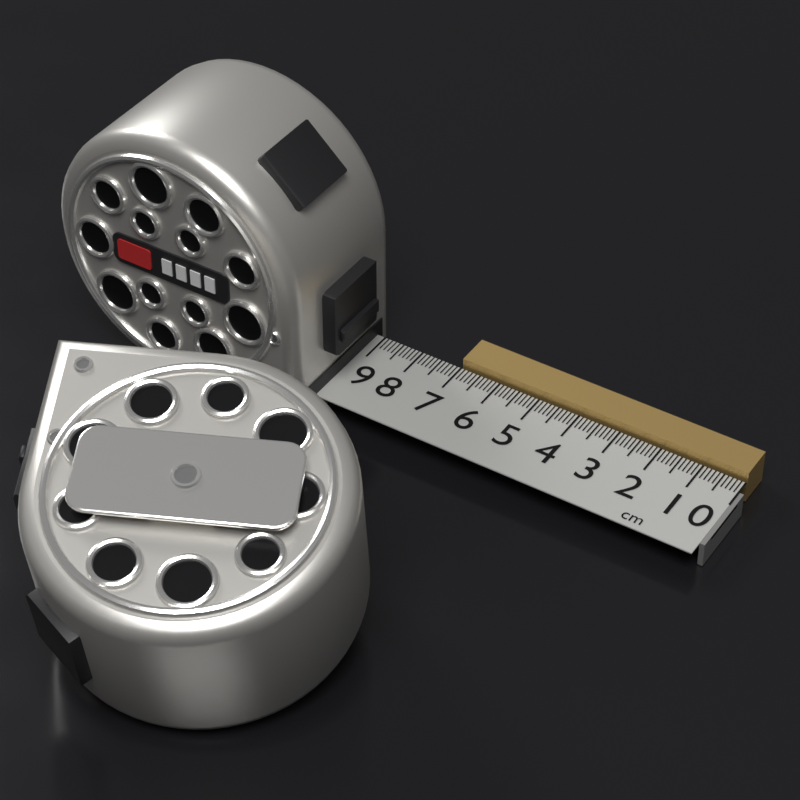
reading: 7.0 cm
